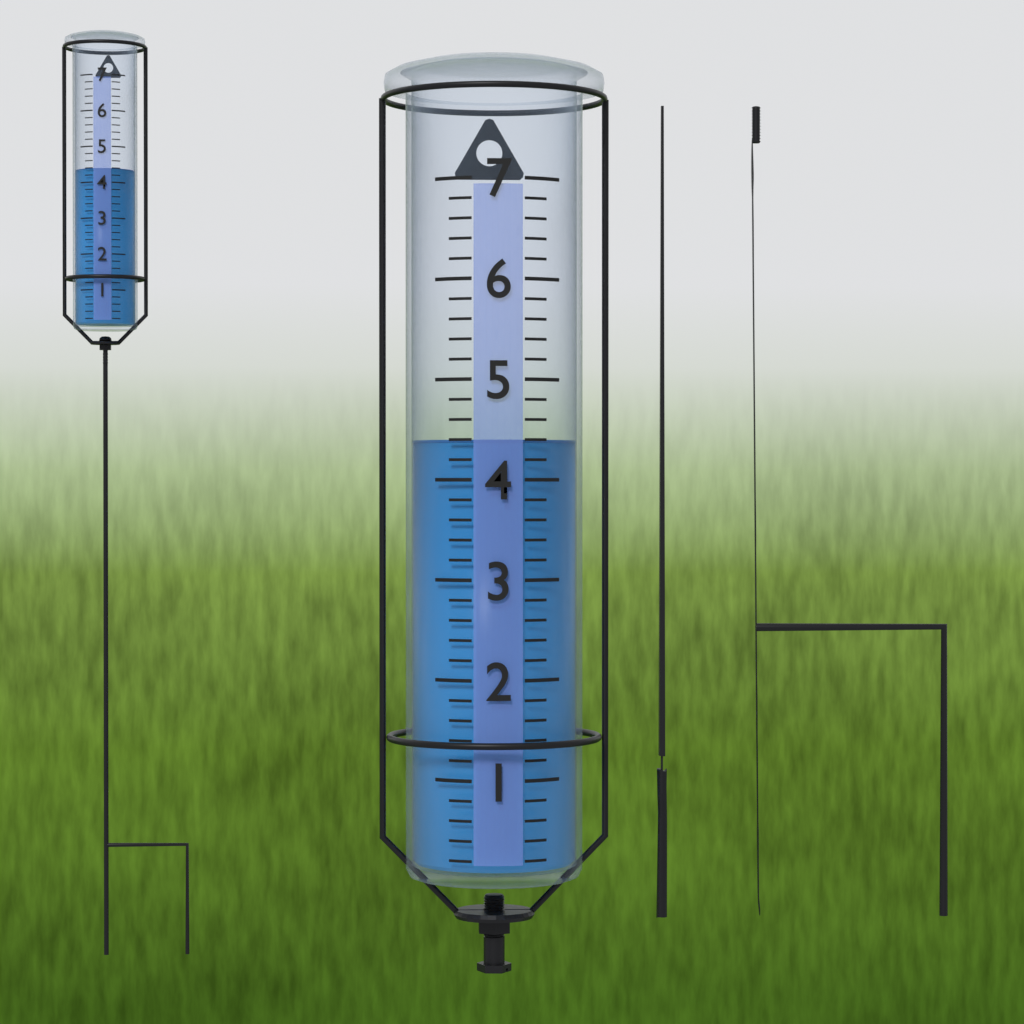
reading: 4.4 (no unit)
